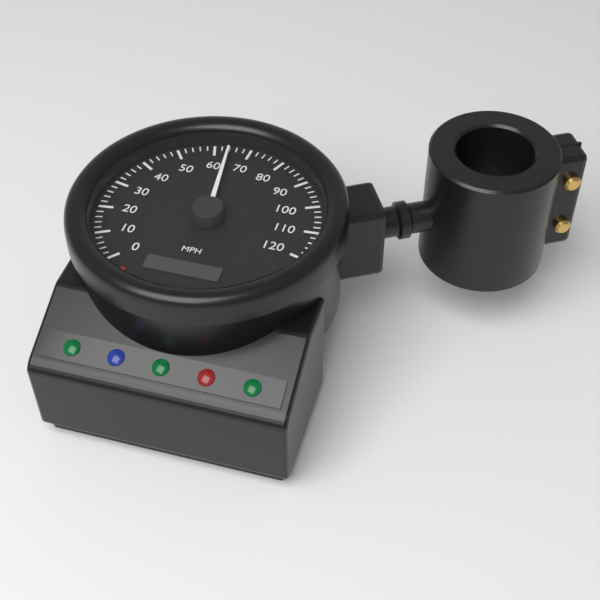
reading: 64 mph
